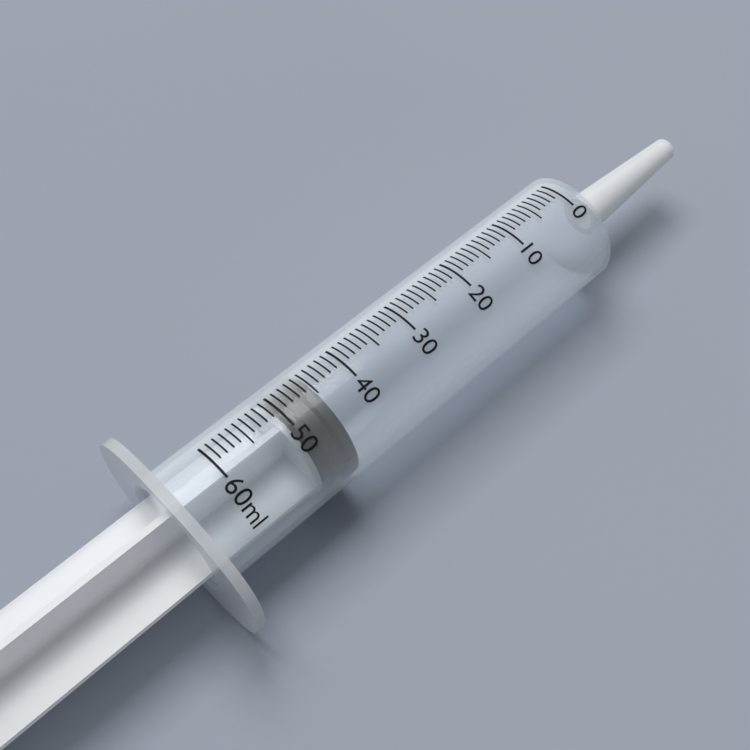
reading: 45 ml
